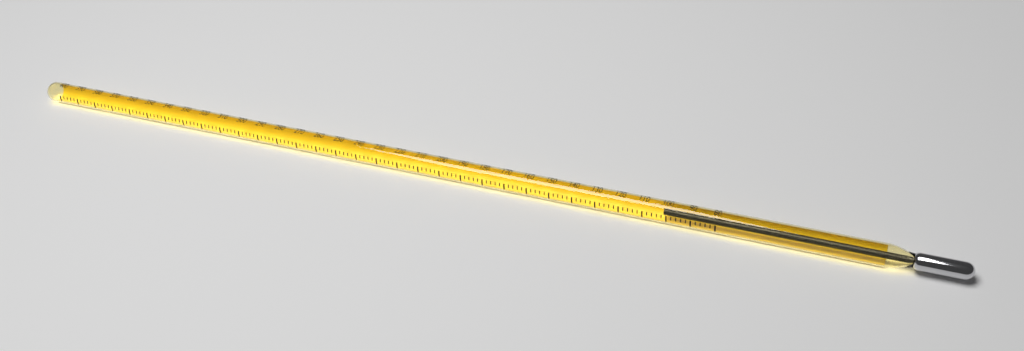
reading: 102 (no unit)
